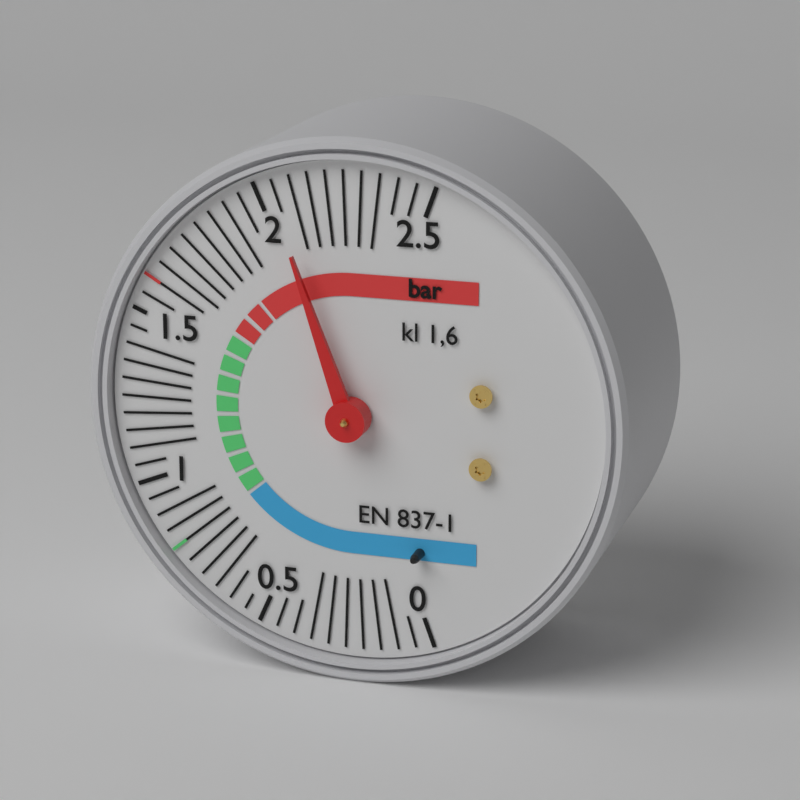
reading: 2.05 bar
